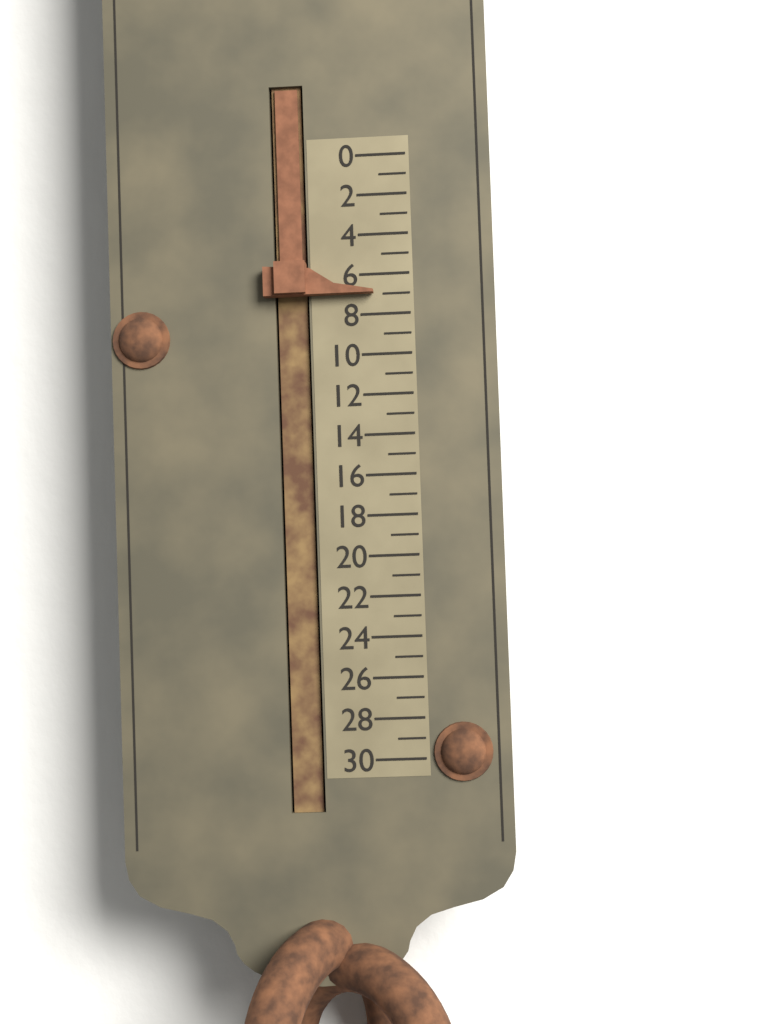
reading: 7 (no unit)
